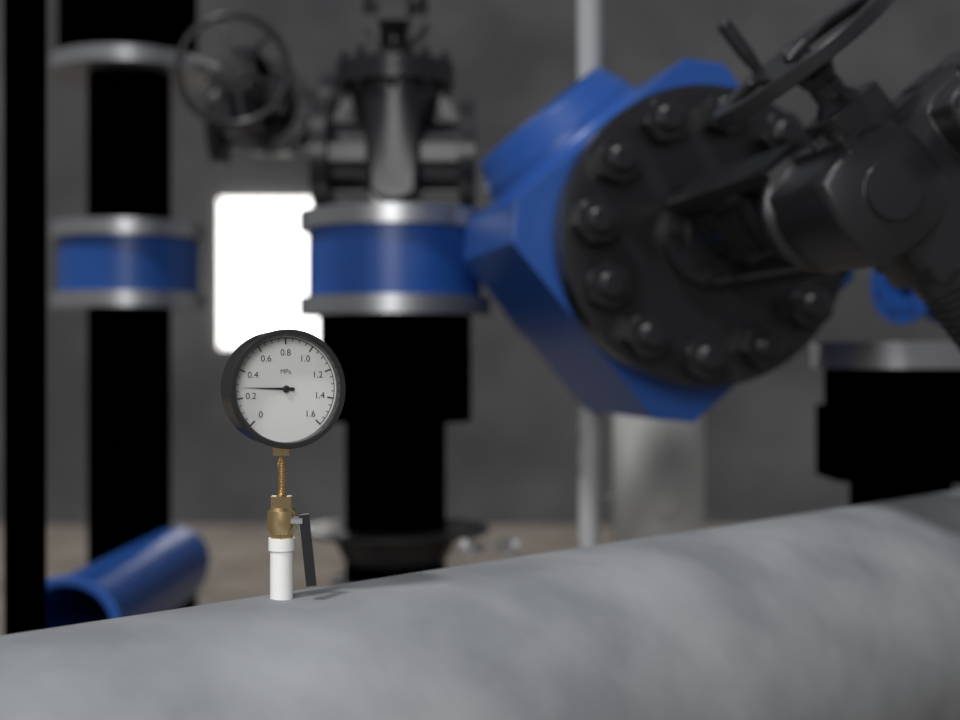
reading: 0.28 MPa
